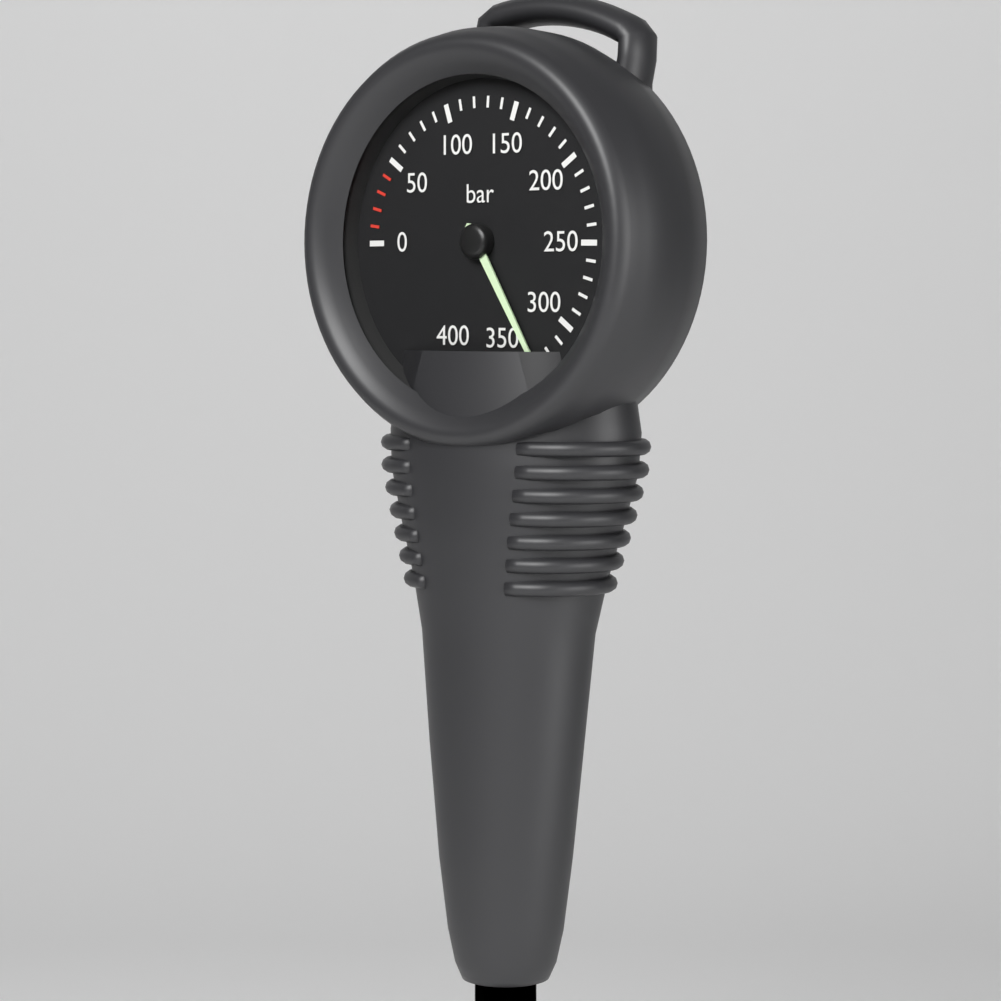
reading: 330 bar
